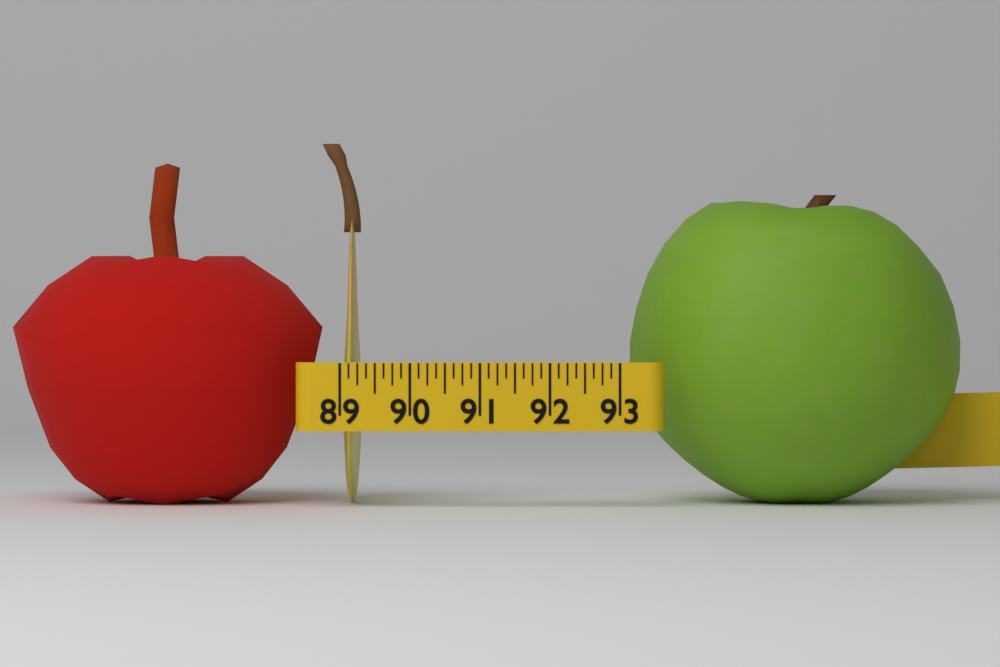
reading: 89.250 (no unit)
